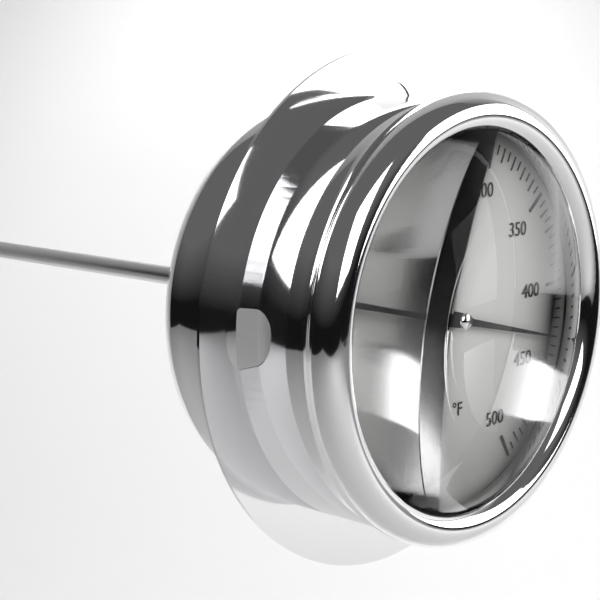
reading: 430 °F
